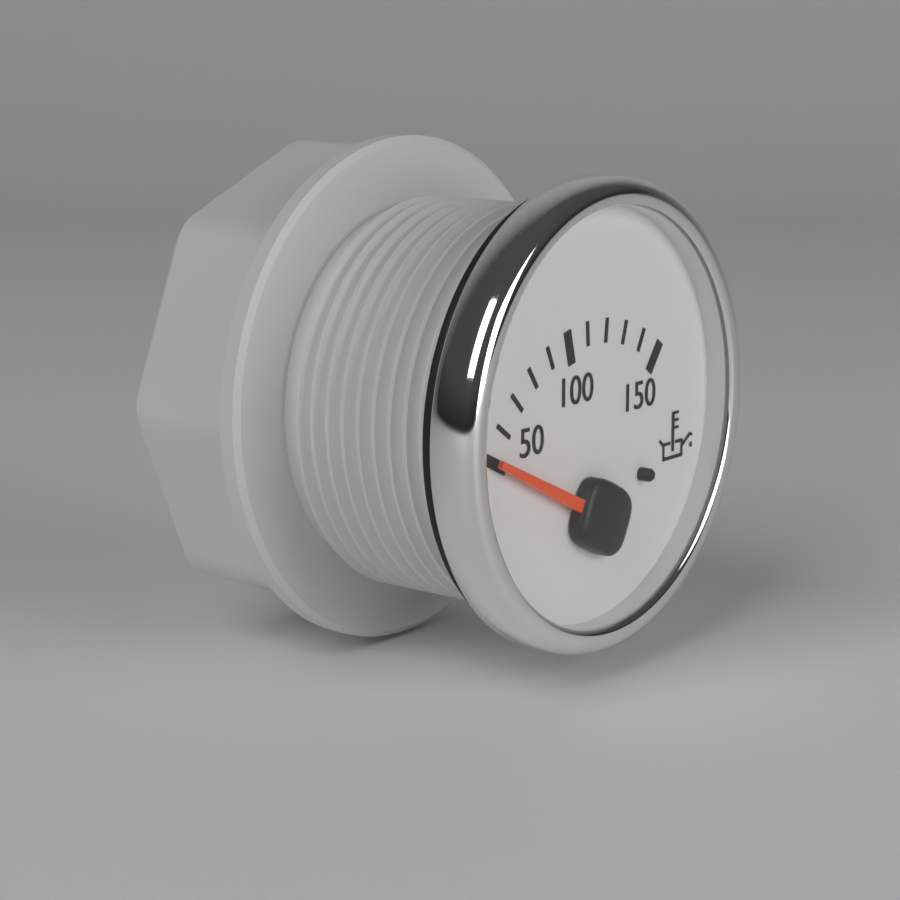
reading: 50 (no unit)
